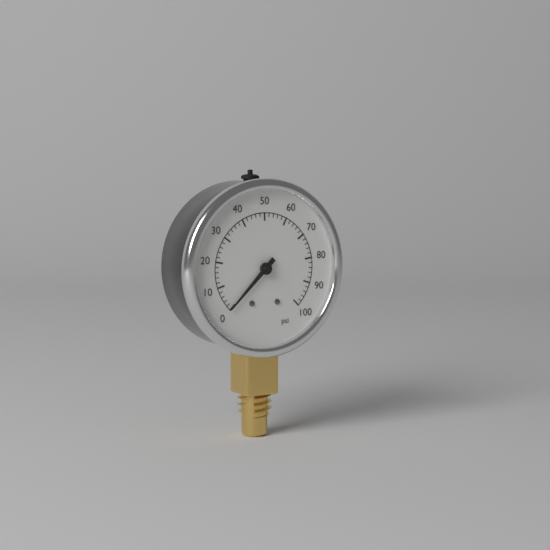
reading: 0 psi
